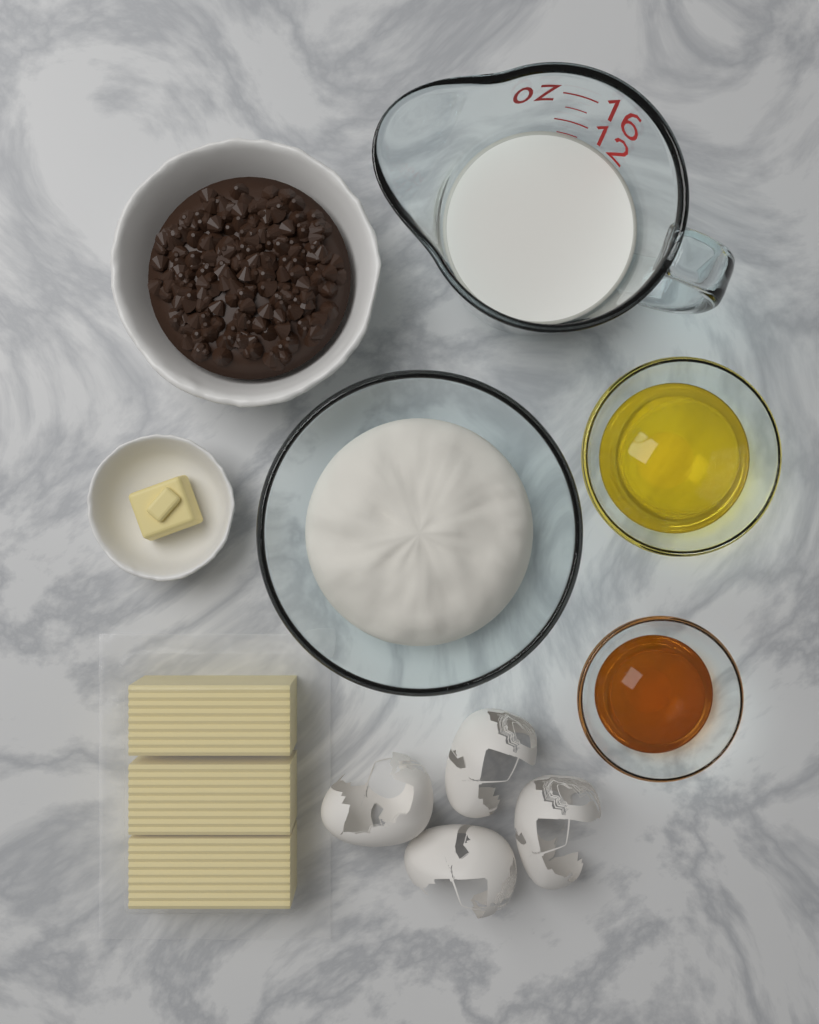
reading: 10 oz
